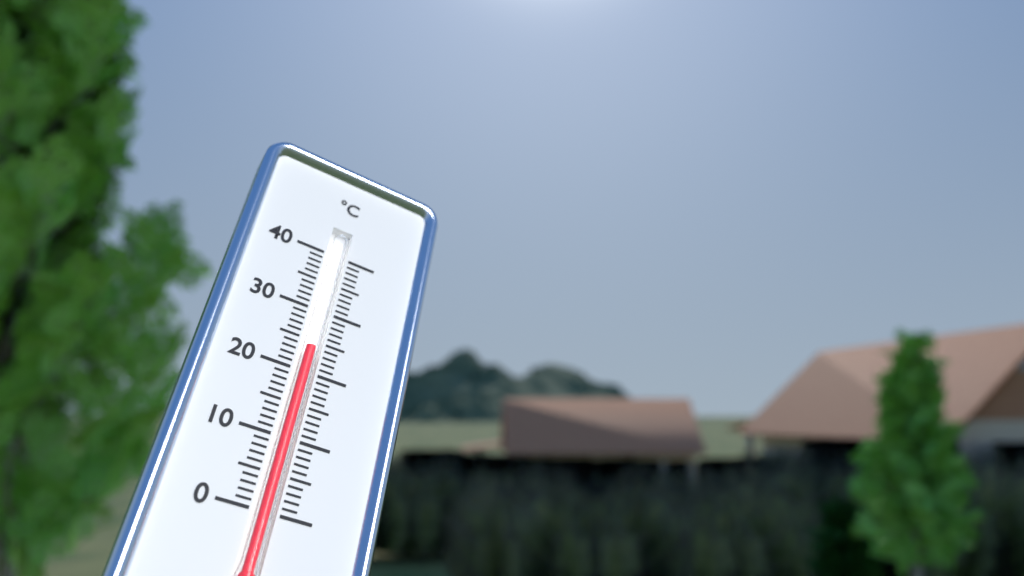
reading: 24 °C
